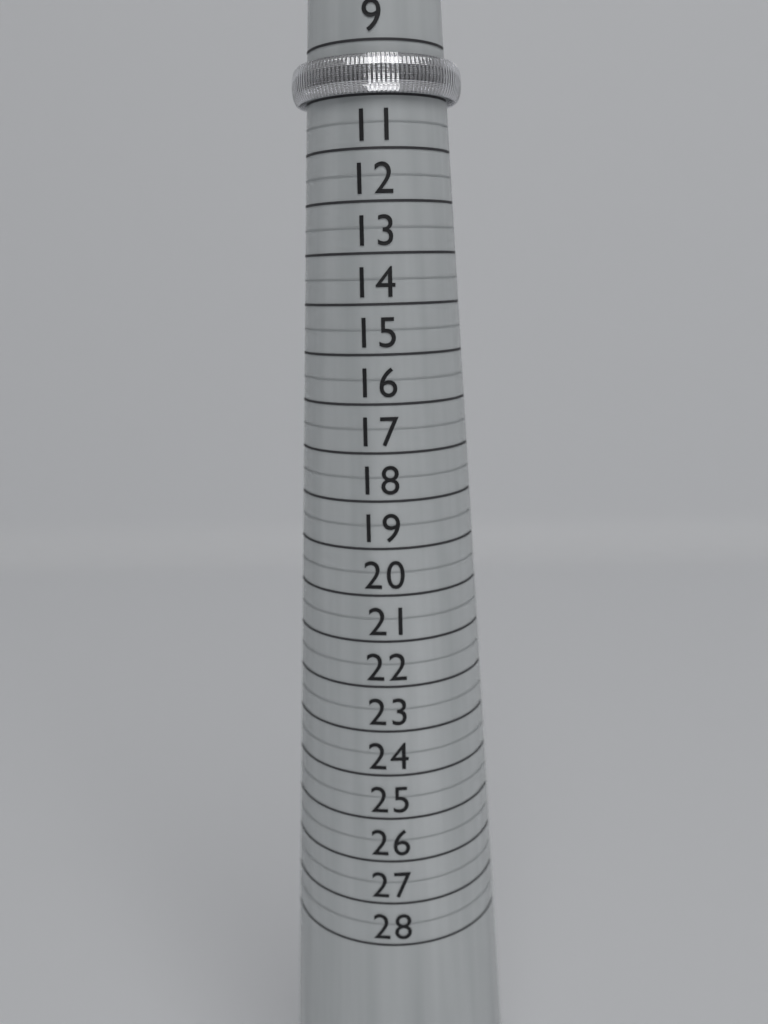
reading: 10.0 (no unit)
